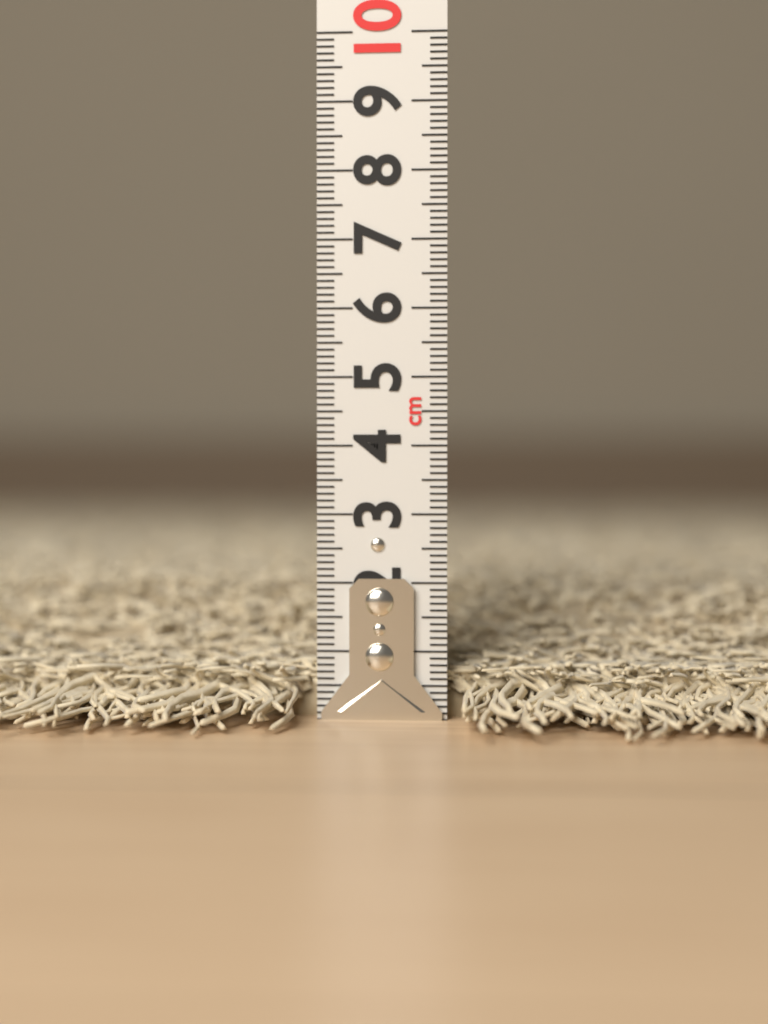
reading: 2.0 cm
